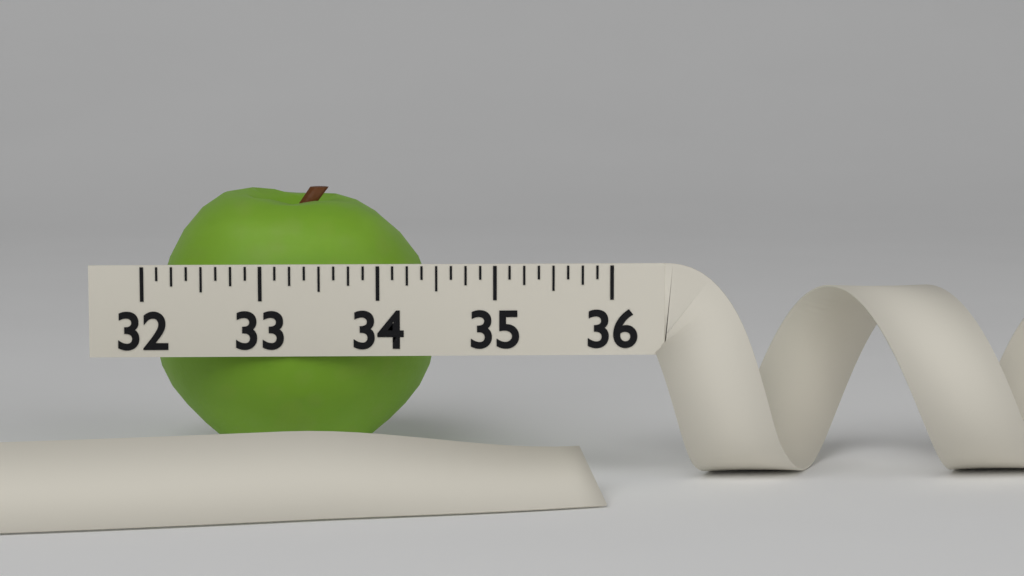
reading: 34.500 (no unit)
